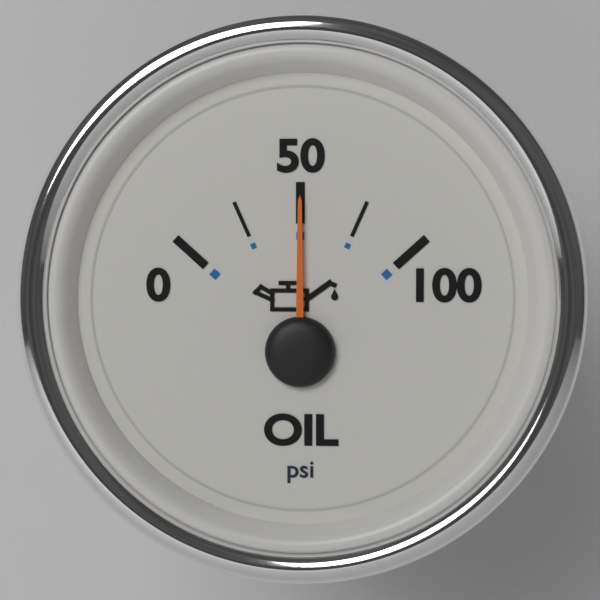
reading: 50 psi
